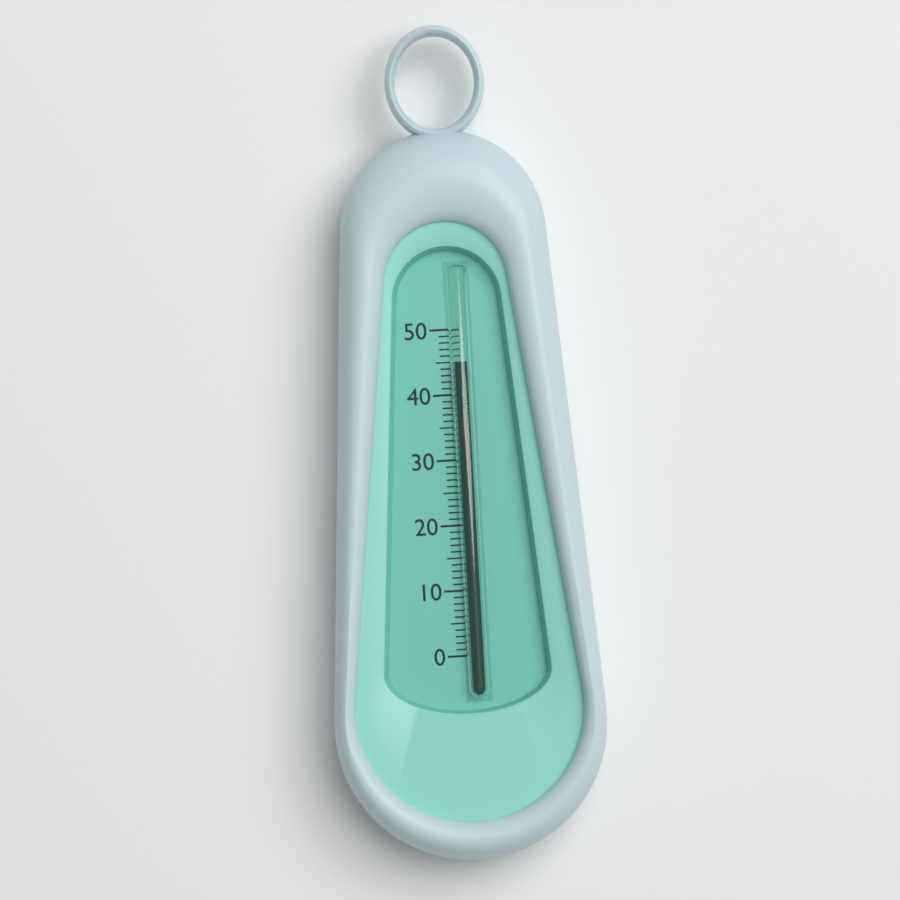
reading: 45 (no unit)
